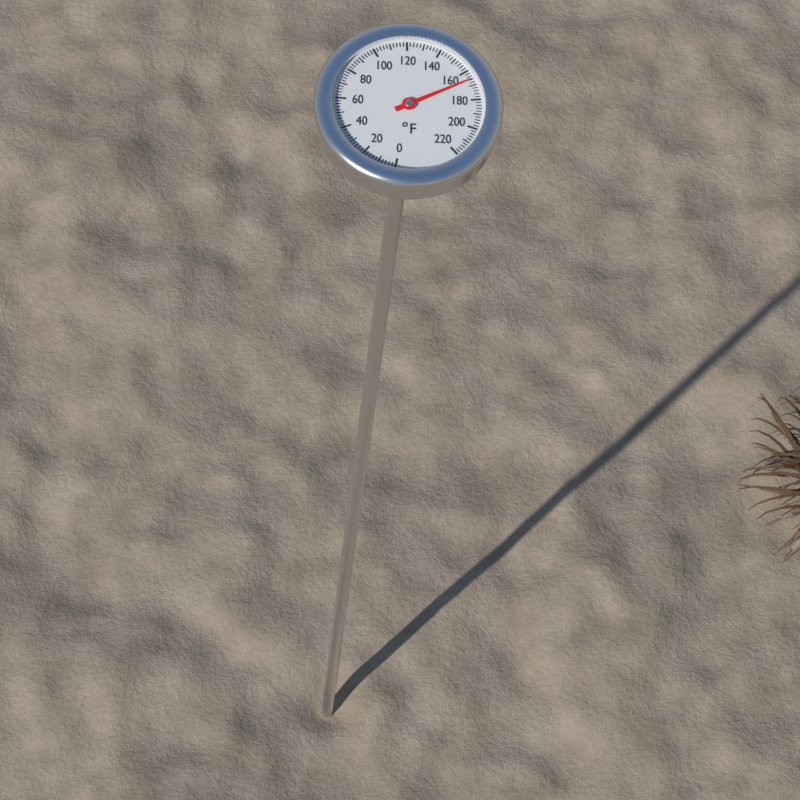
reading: 166 °F
